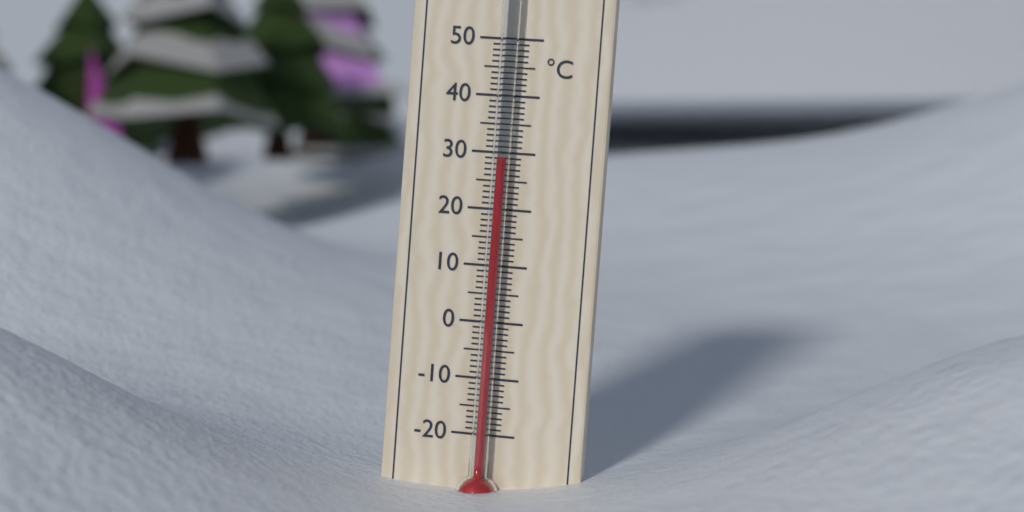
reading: 29 °C
